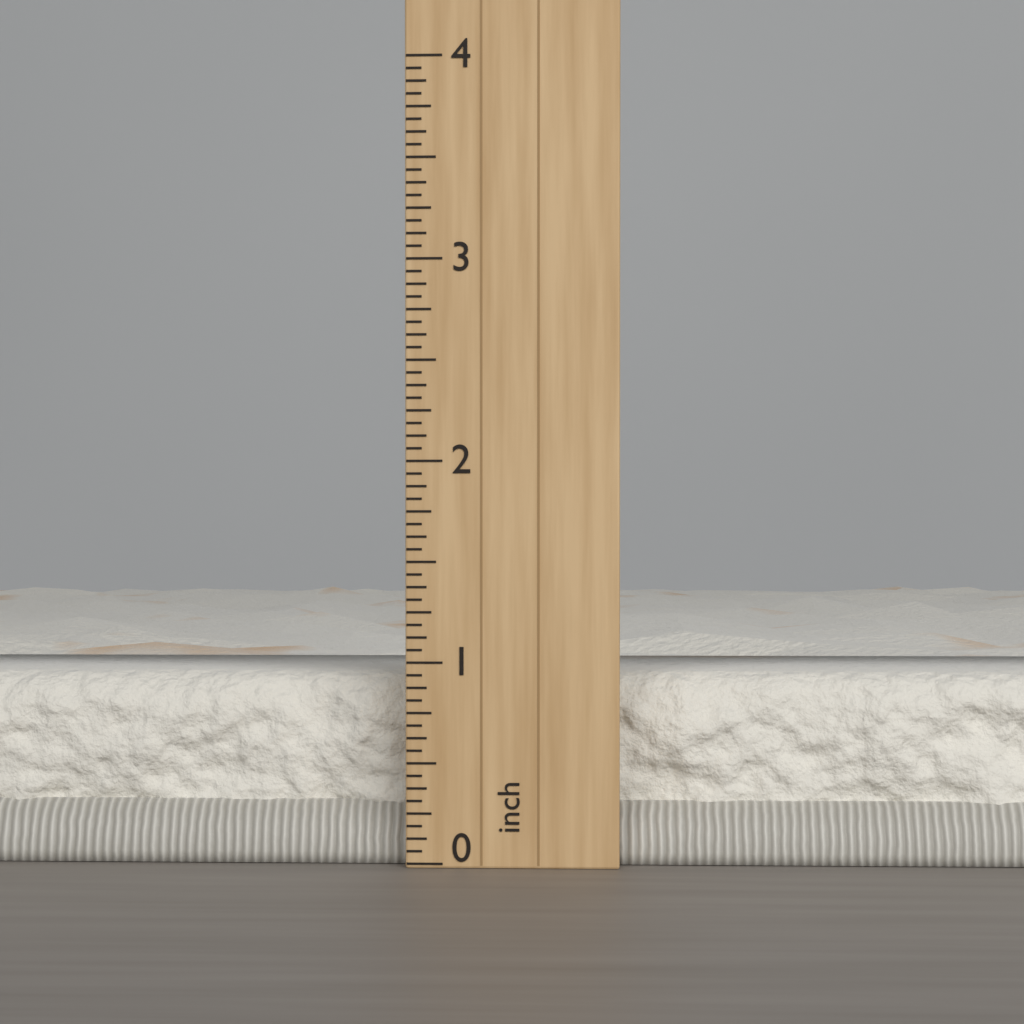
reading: 0.9375 inch
